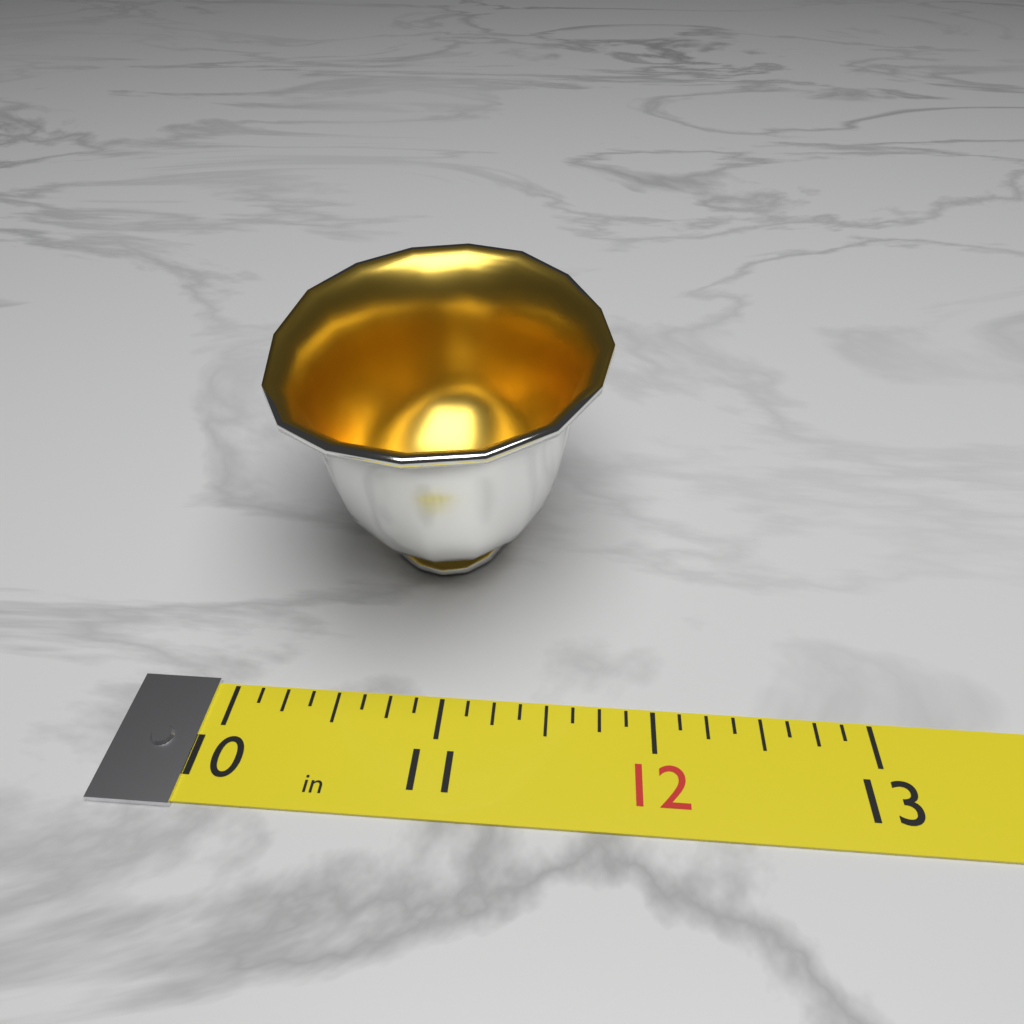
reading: 11.750 in
